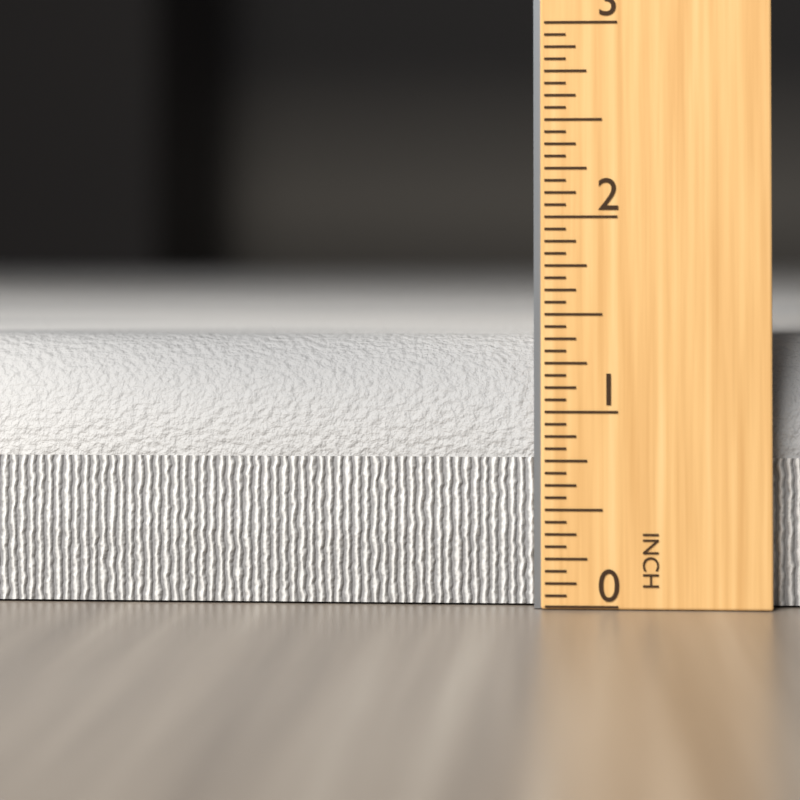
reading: 1.3750 in
